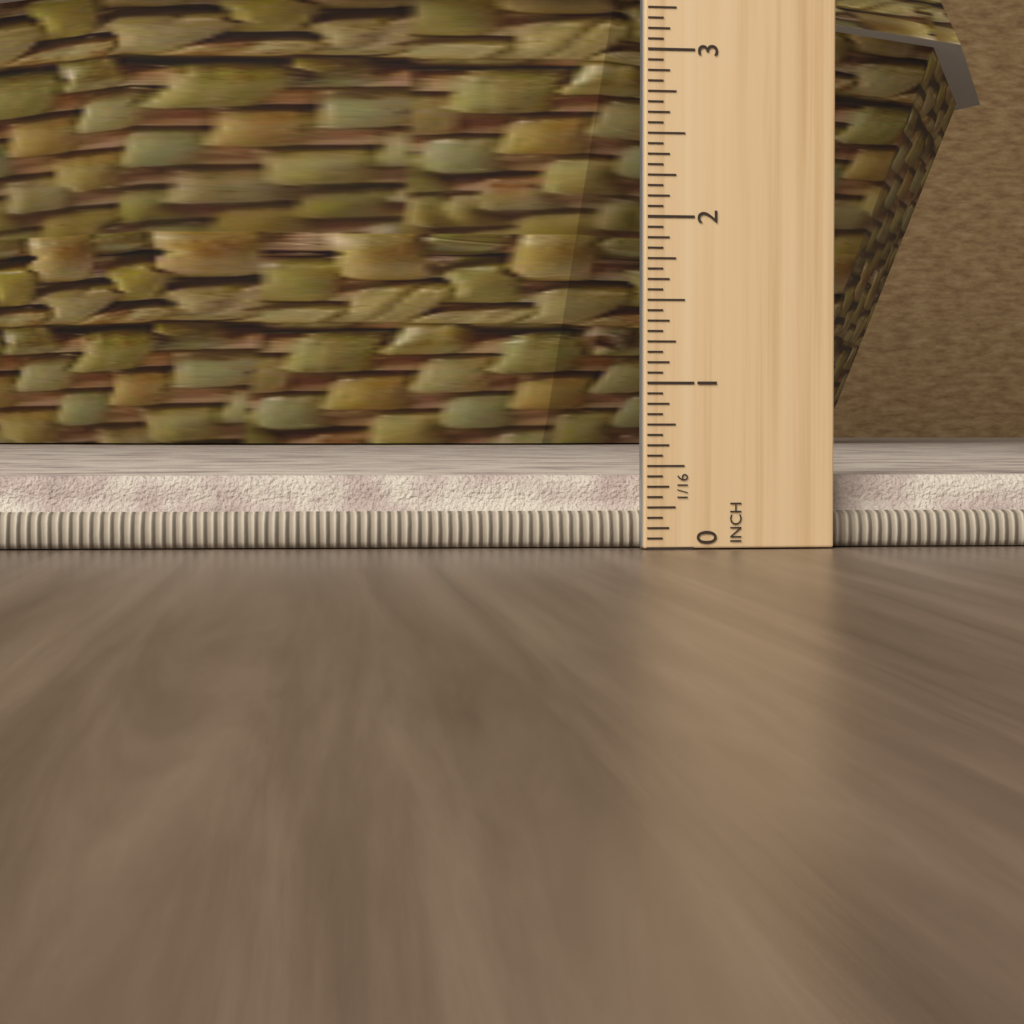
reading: 0.4375 in
